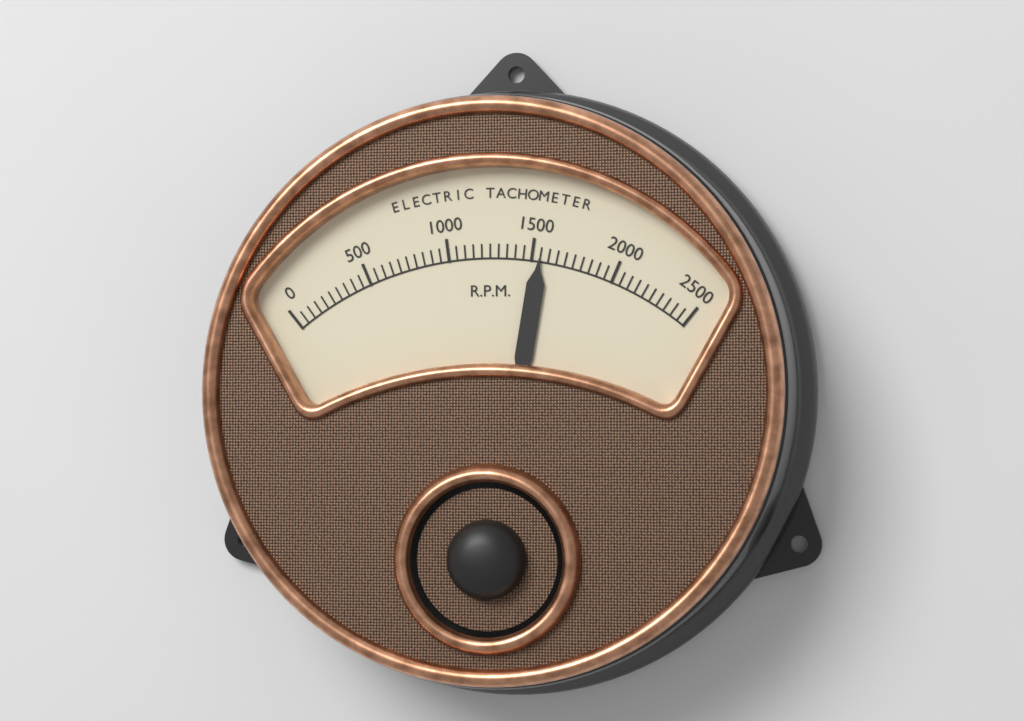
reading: 1550 RPM
